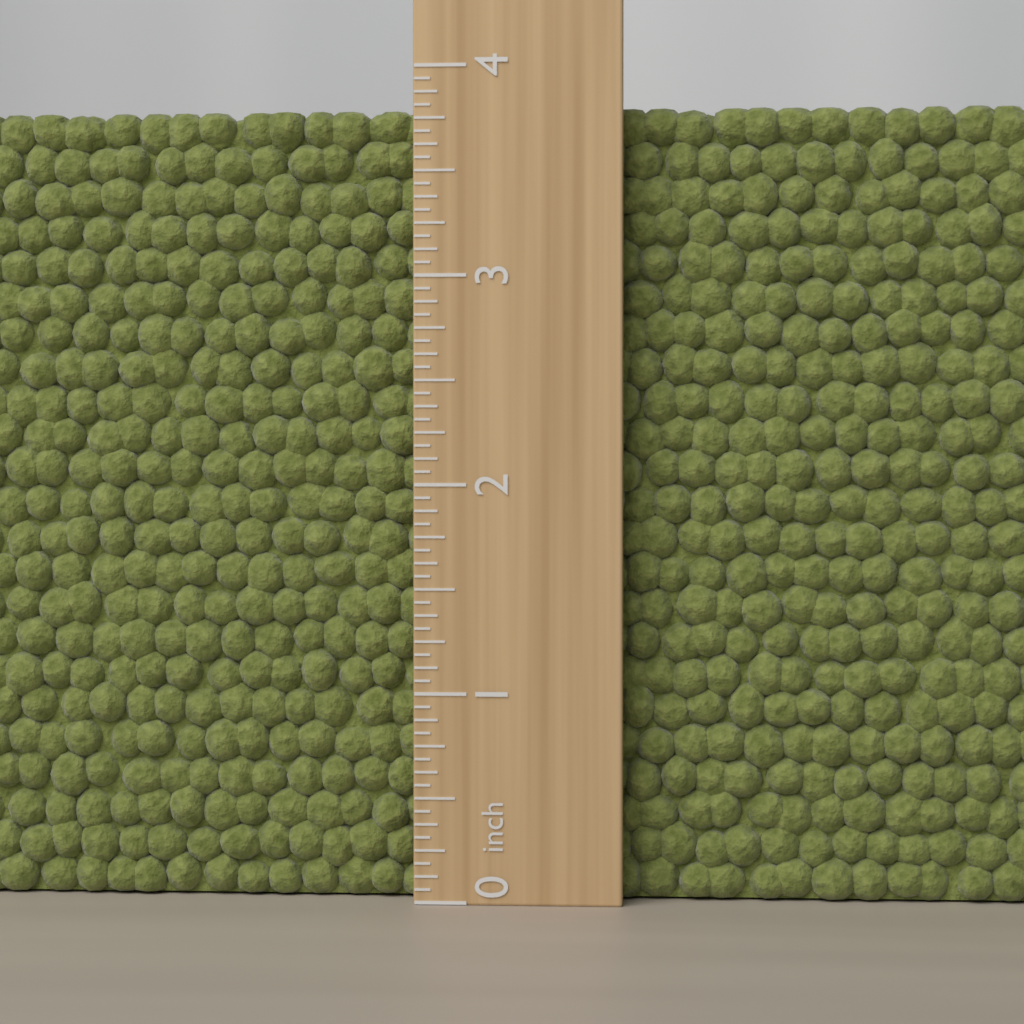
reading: 3.8125 inch
